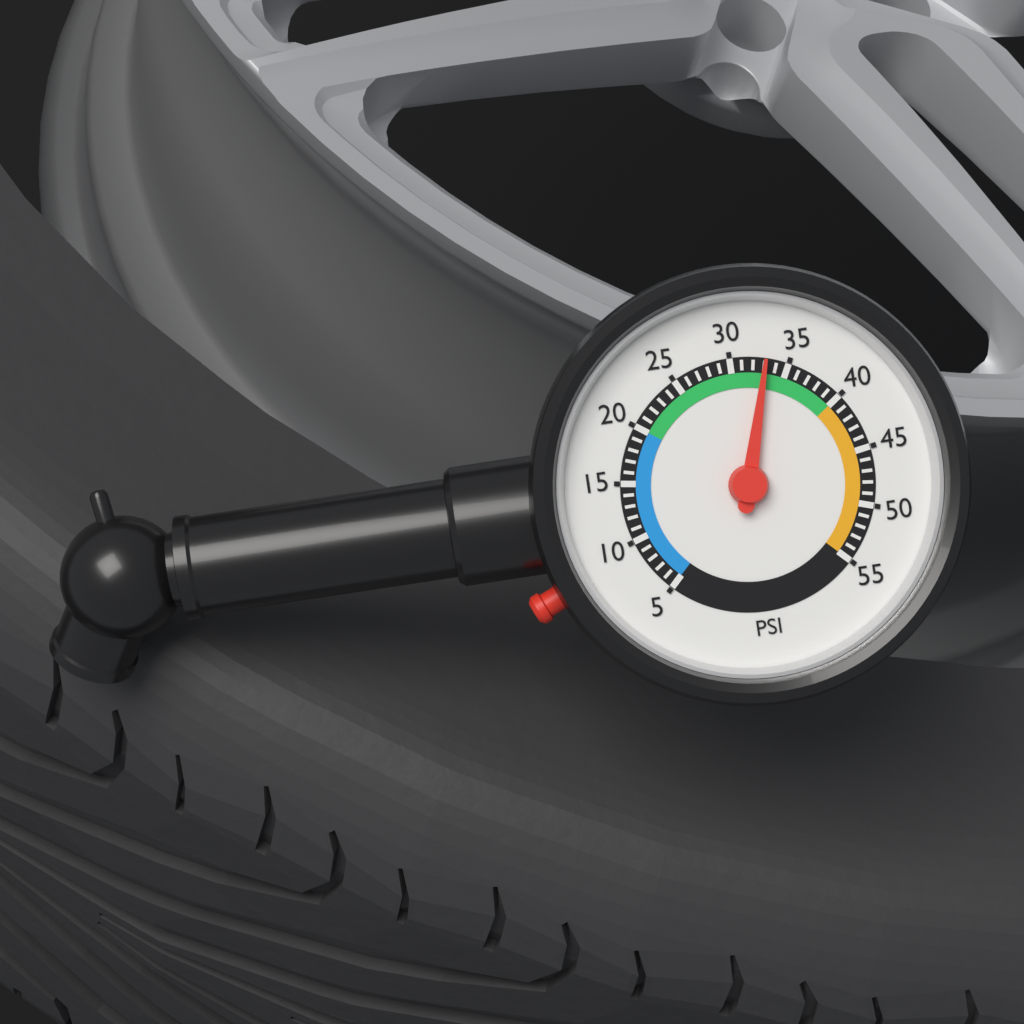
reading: 33 psi
